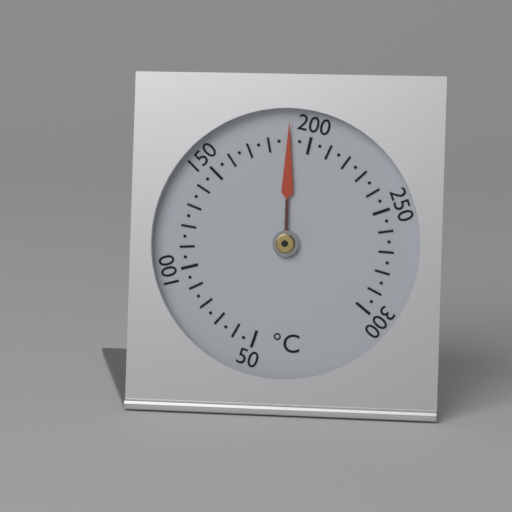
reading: 190 °C
